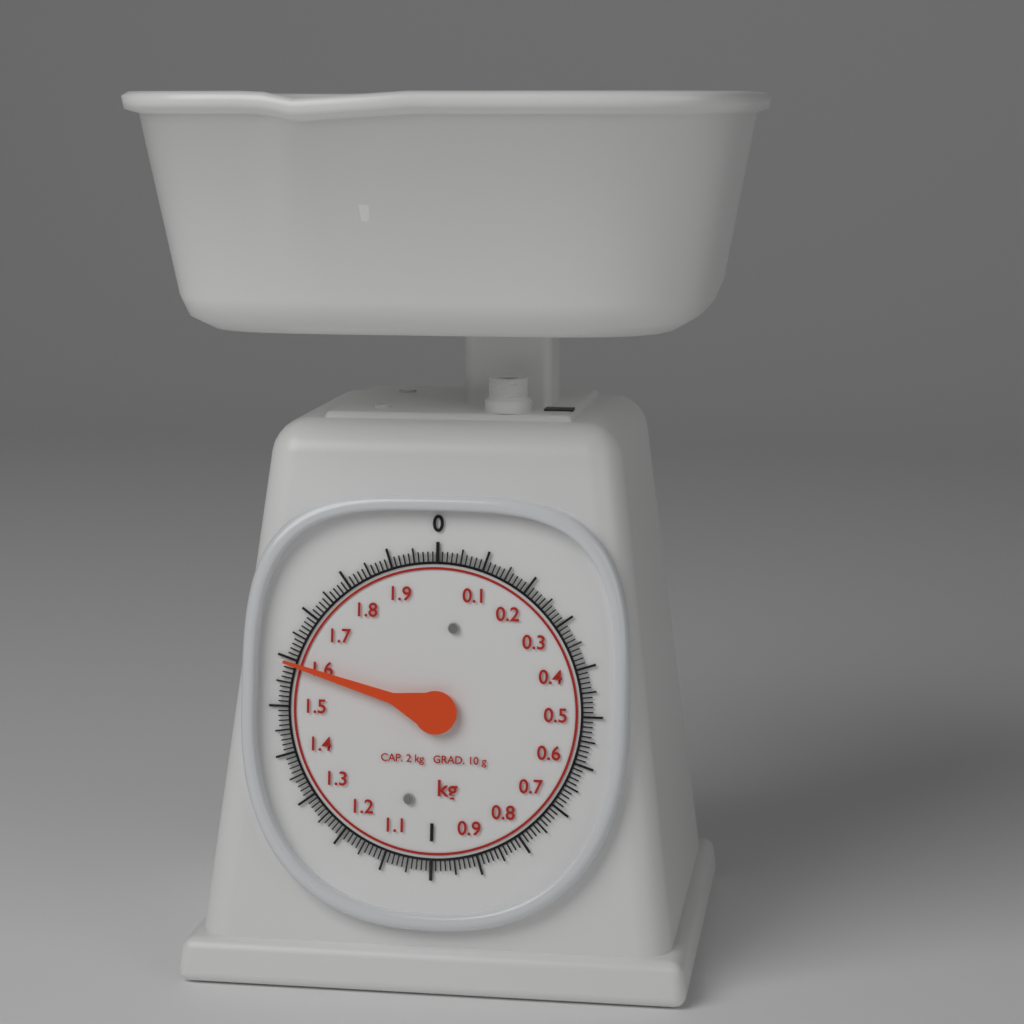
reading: 1.59 kg
